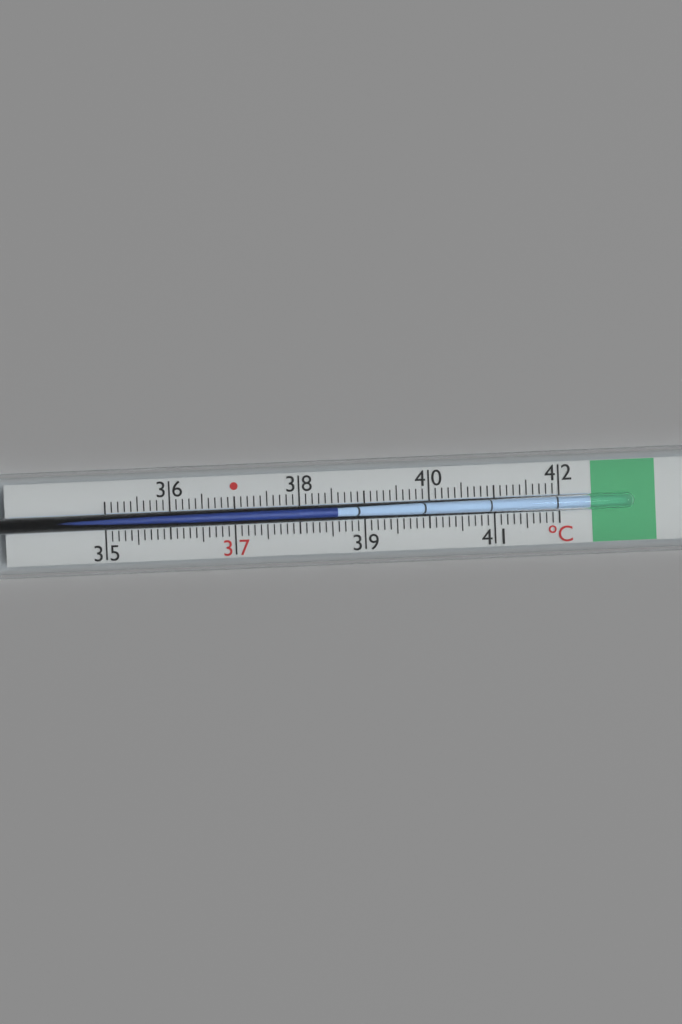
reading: 38.6 °C
